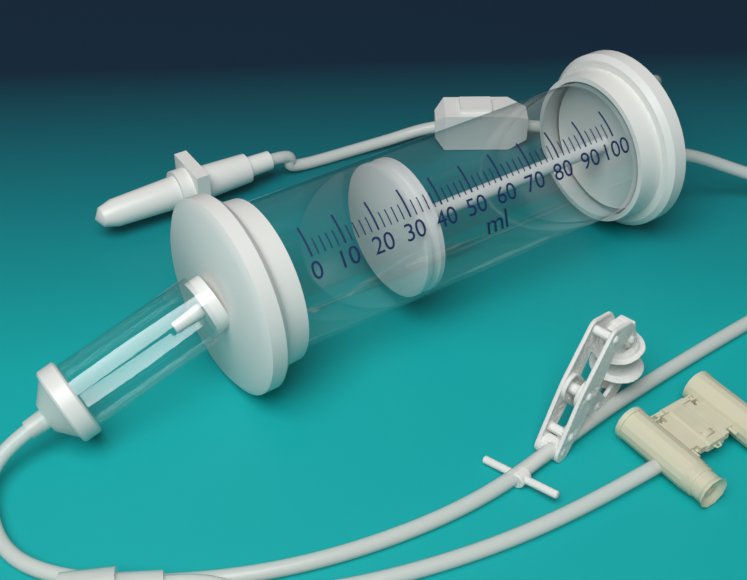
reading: 32 ml
